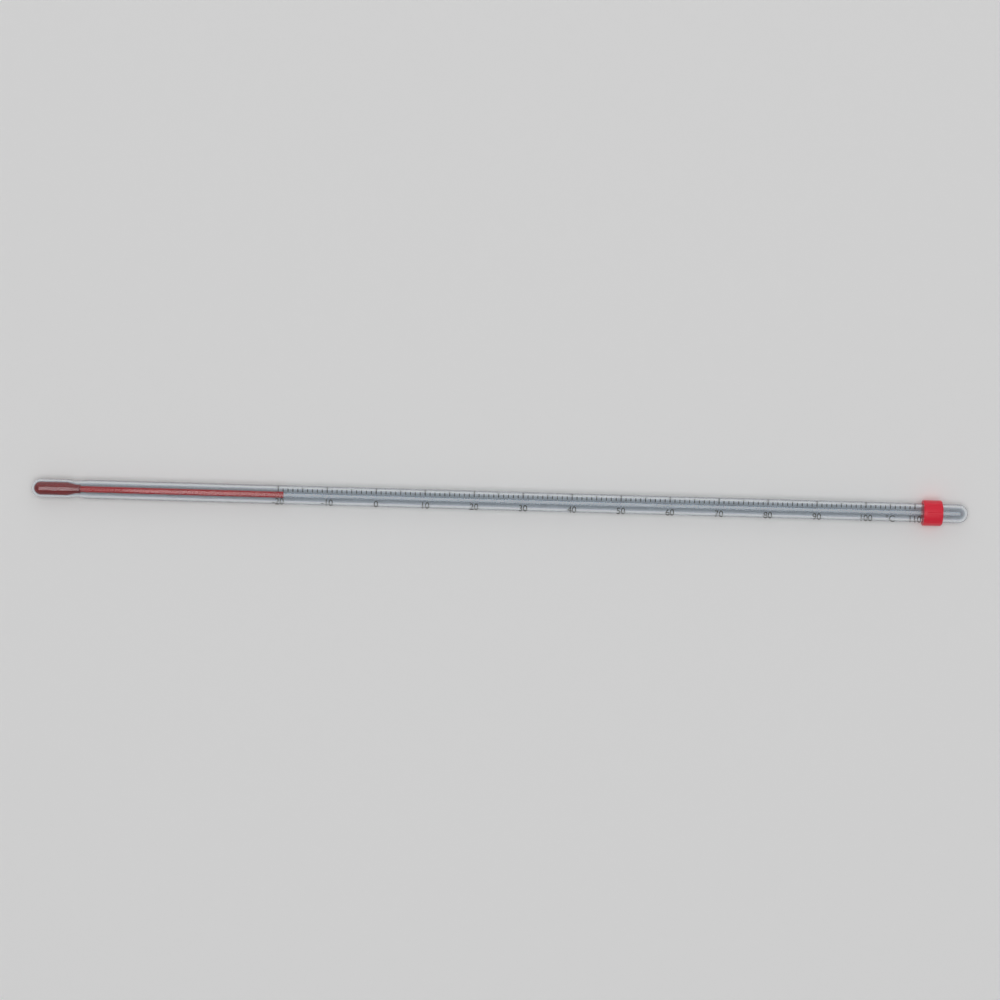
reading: -19 °C
